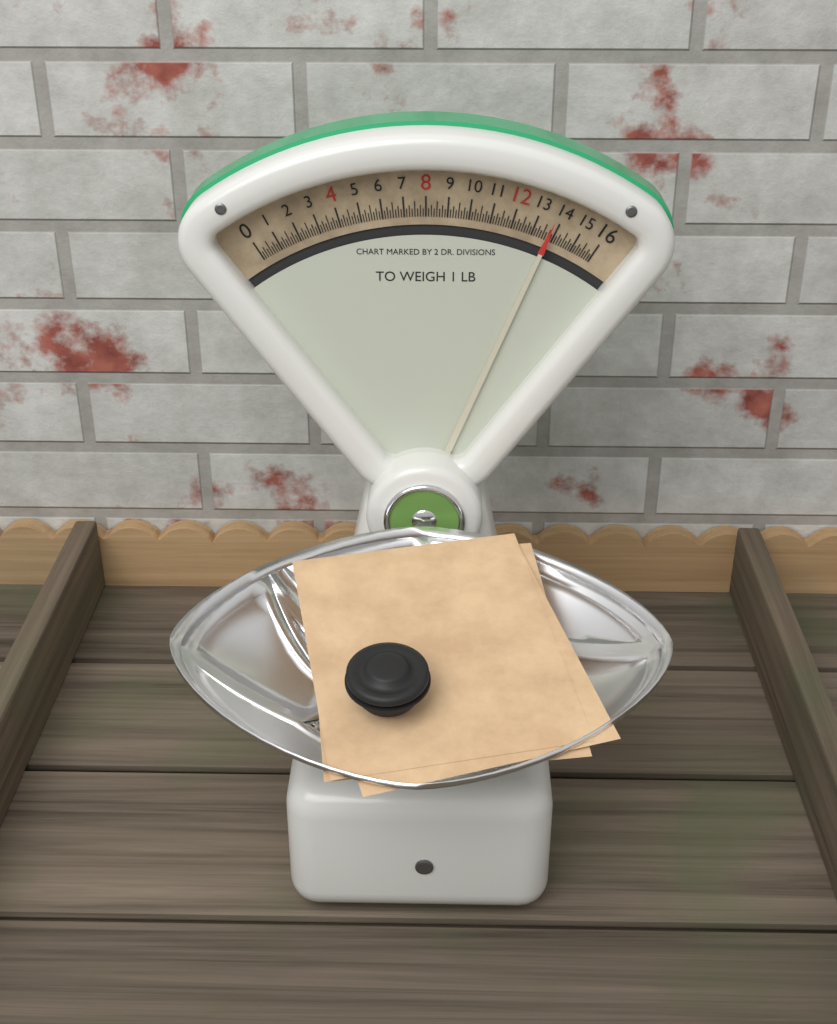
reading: 13.750 oz
